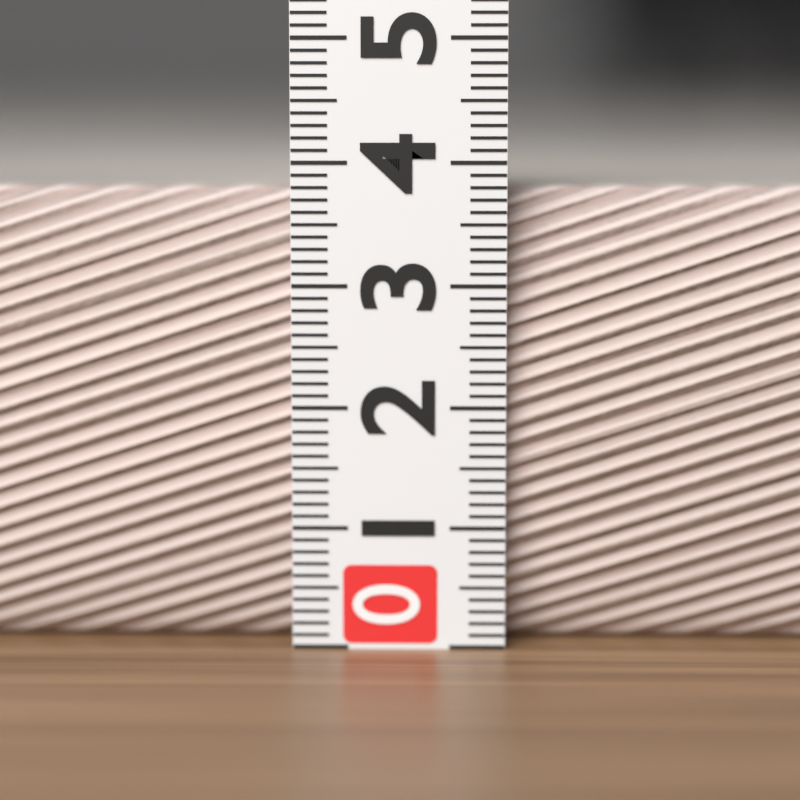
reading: 3.8 (no unit)
